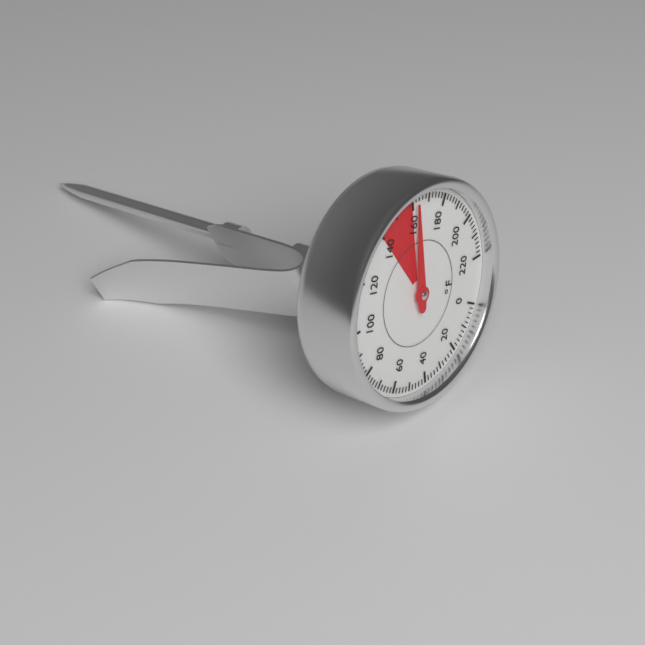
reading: 162 °F
